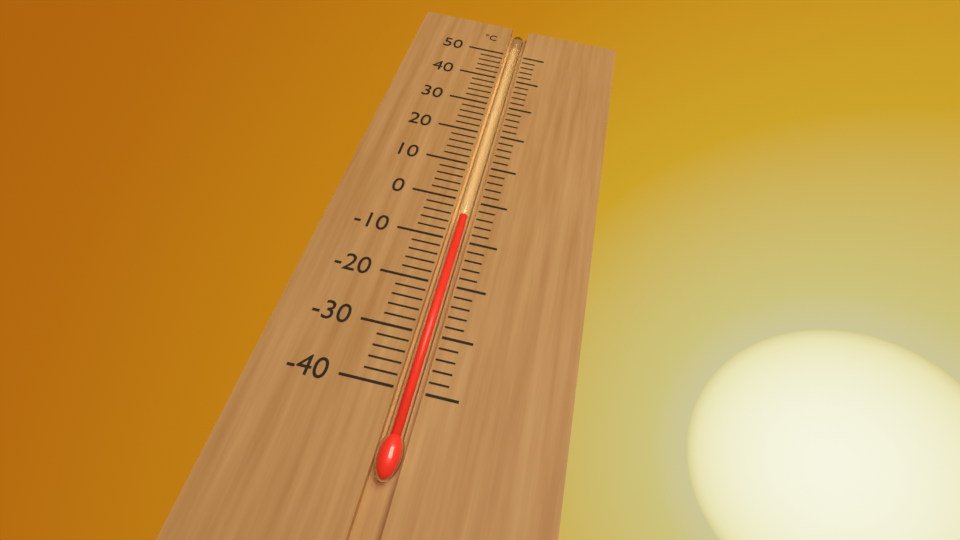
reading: -4 °C
